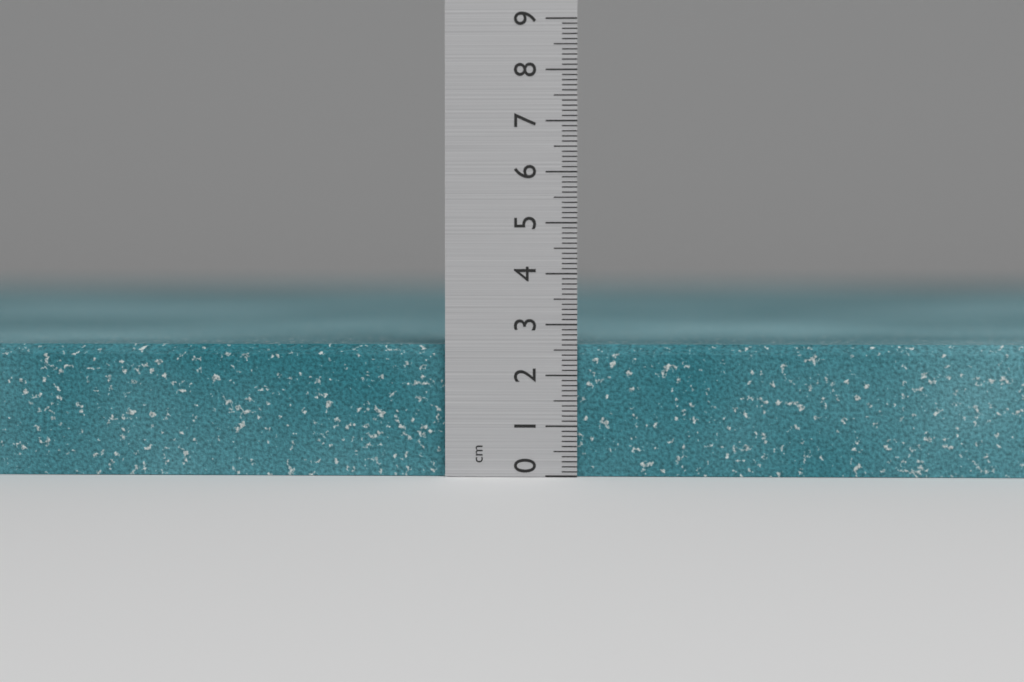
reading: 2.6 cm
